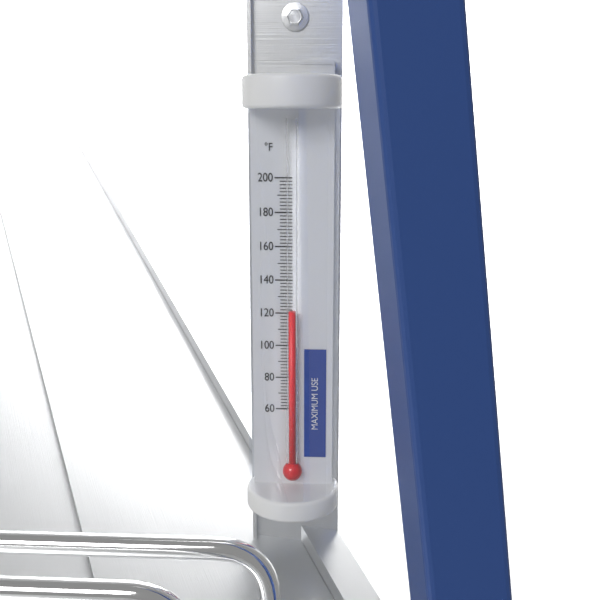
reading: 122 °F
